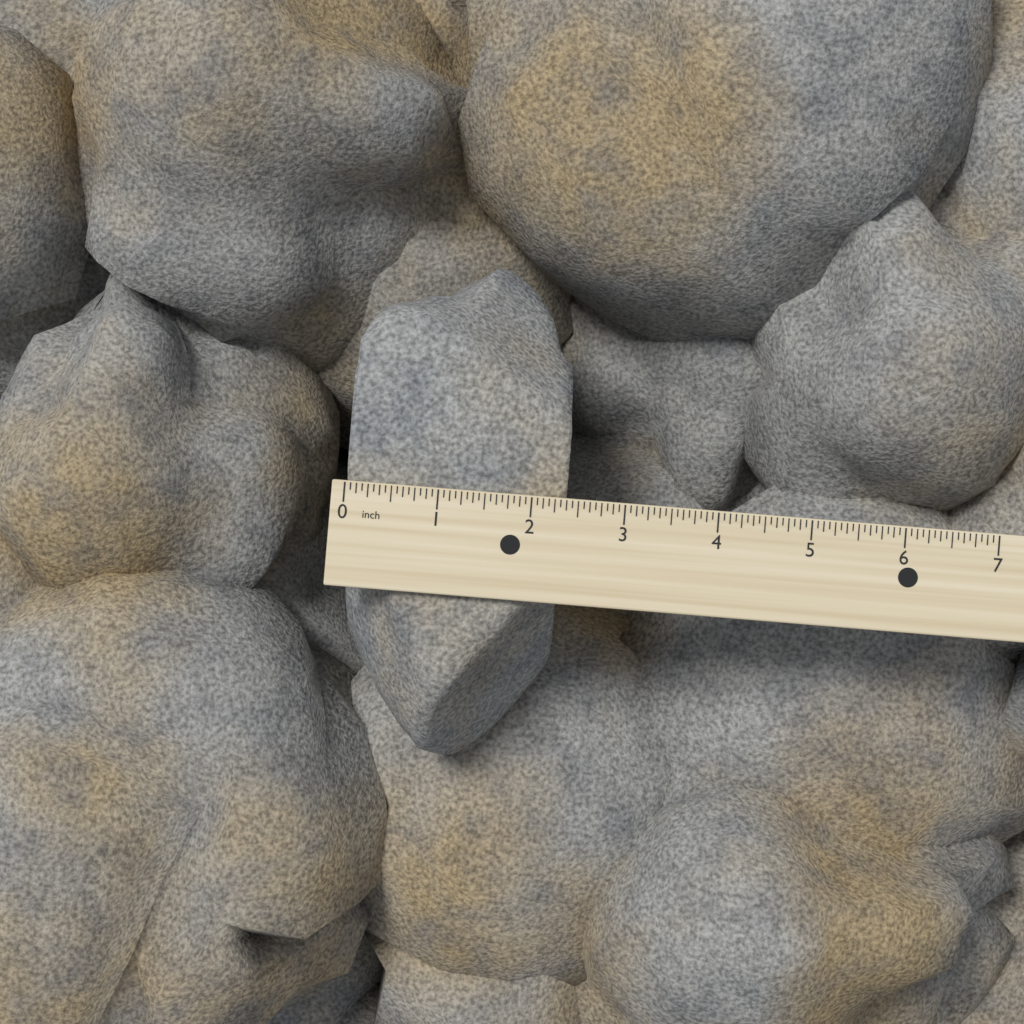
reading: 2.3750 inch
